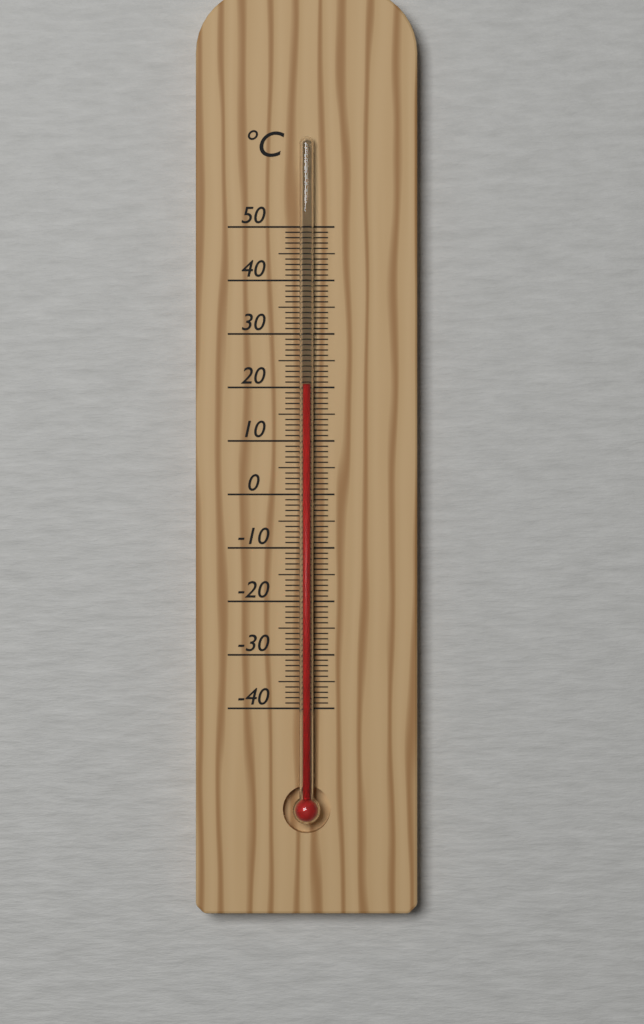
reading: 20.5 °C
